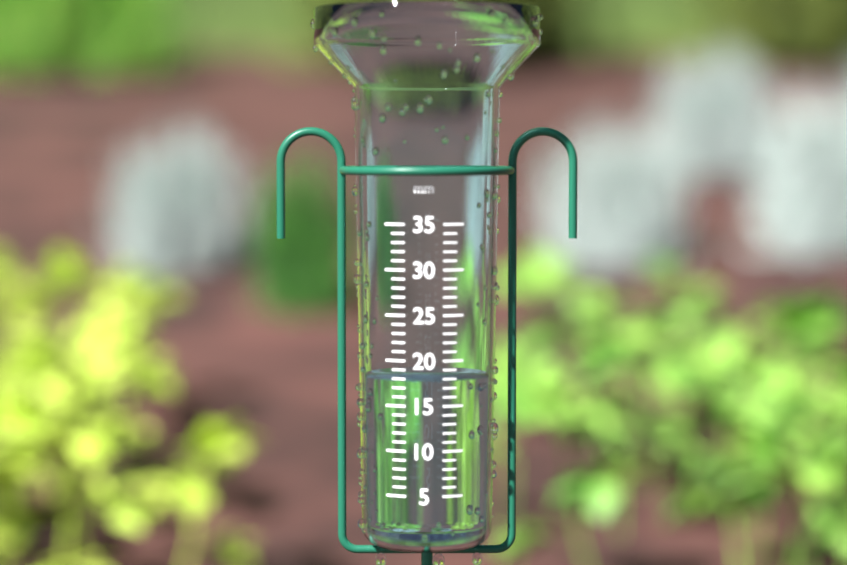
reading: 18 mm
